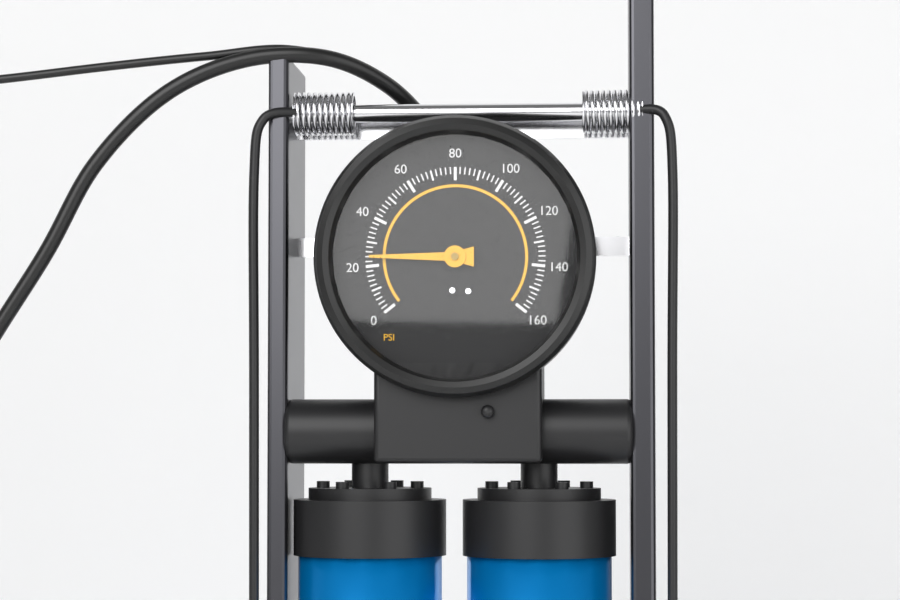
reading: 24 psi
